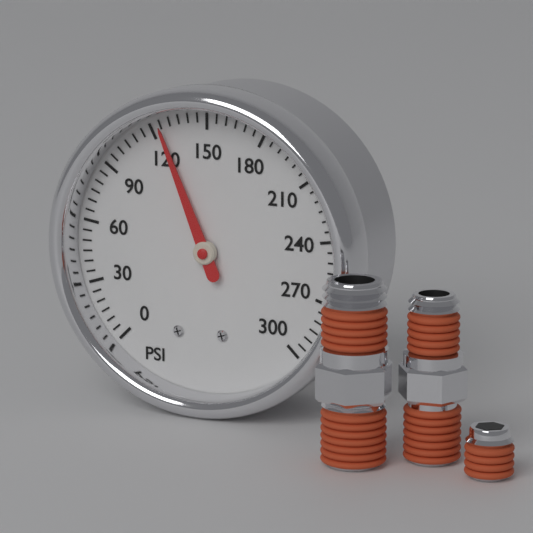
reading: 125 psi
